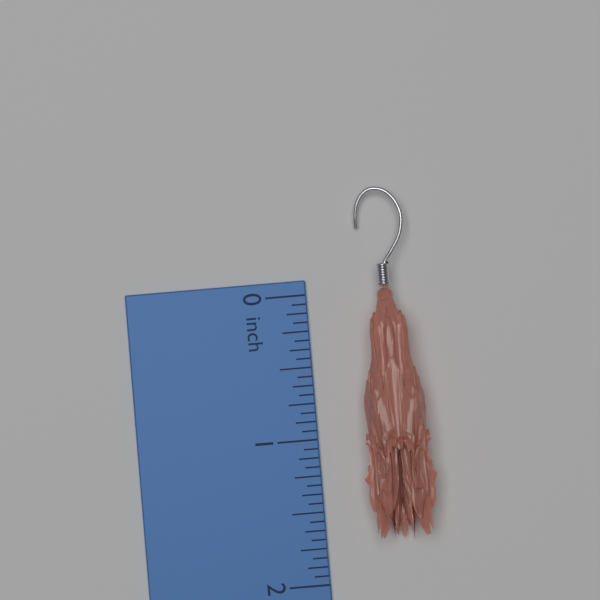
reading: 1.7500 inch
